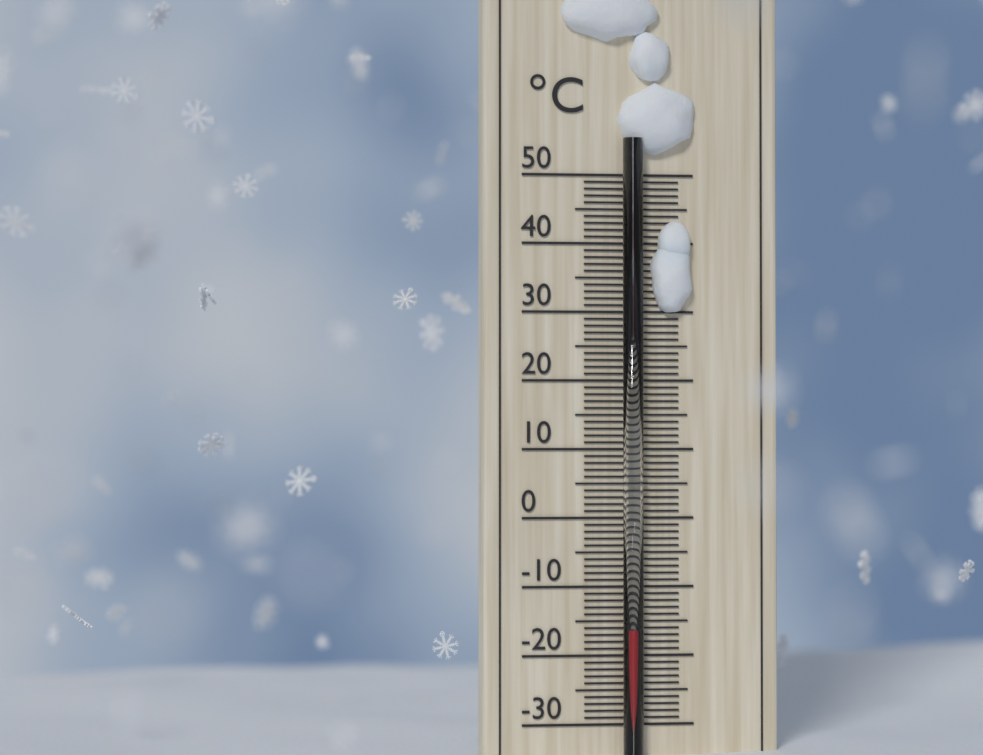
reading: -16 °C
